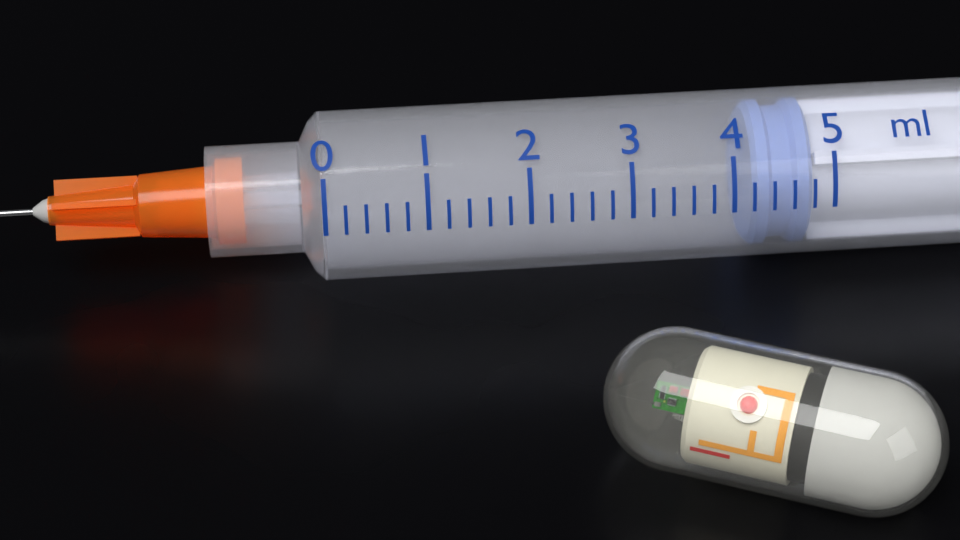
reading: 4.2 ml
